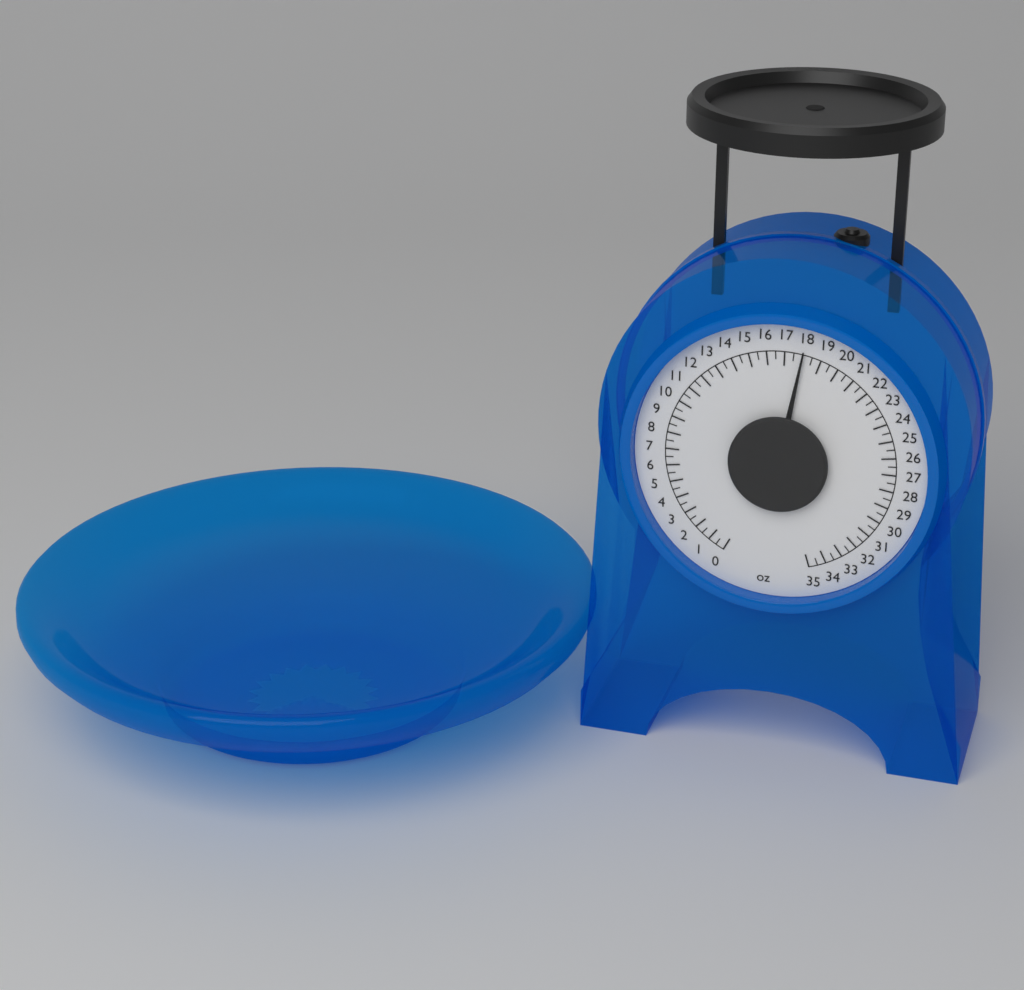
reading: 18.0 oz
